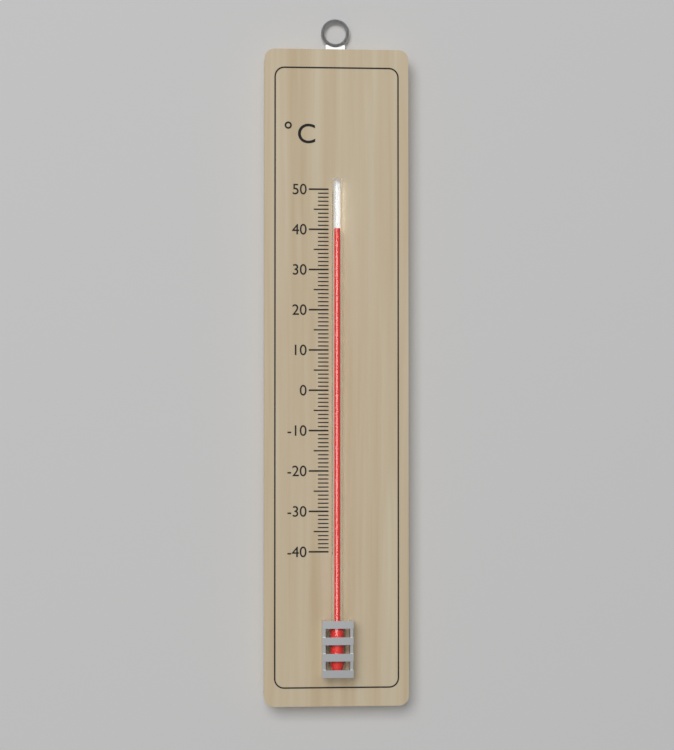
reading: 40 °C
